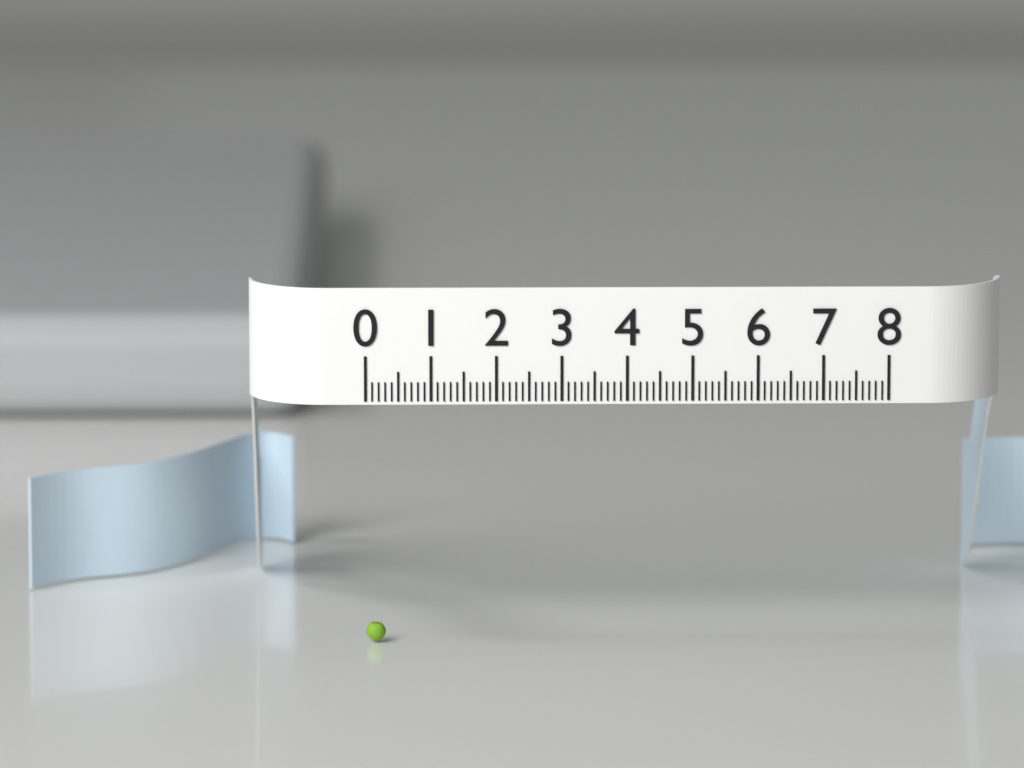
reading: 0.3 (no unit)
